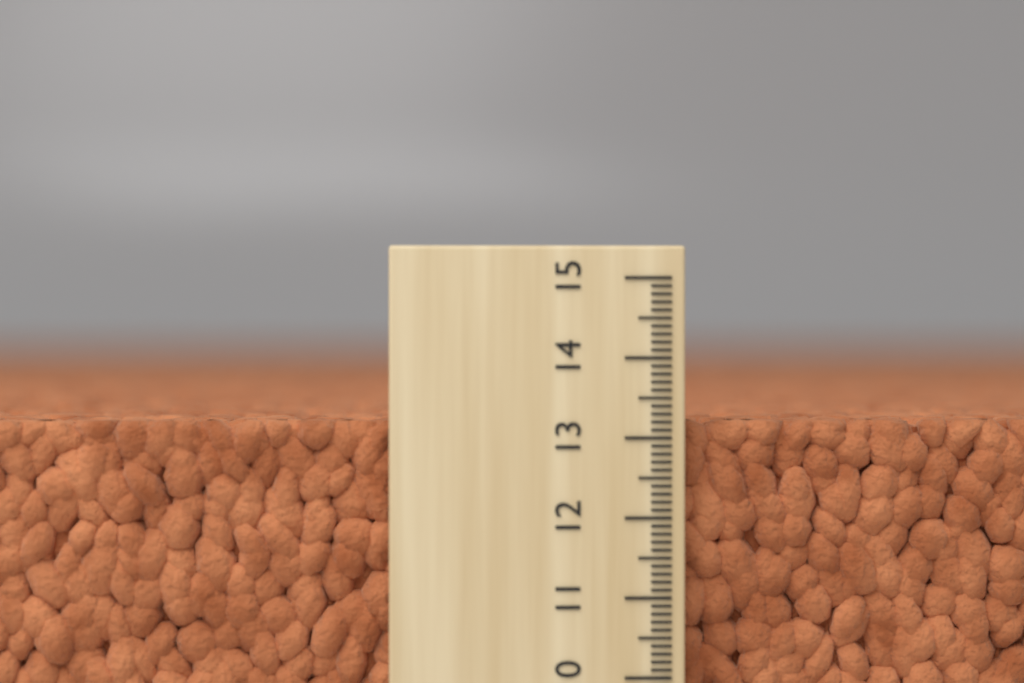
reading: 13.2 (no unit)
